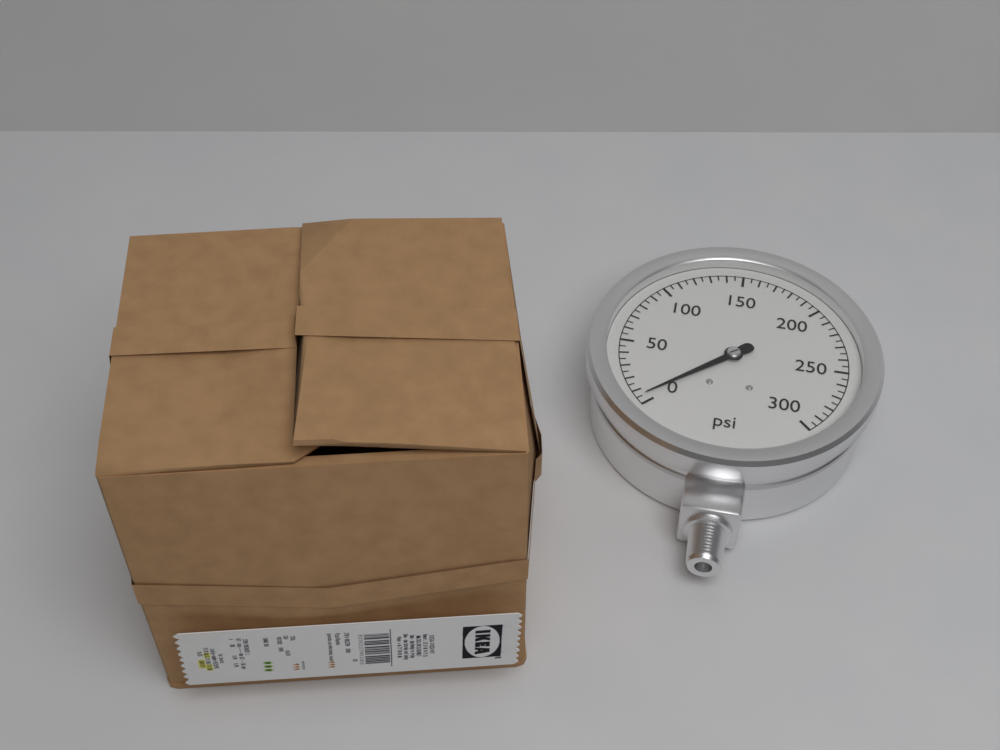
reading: 5 psi
